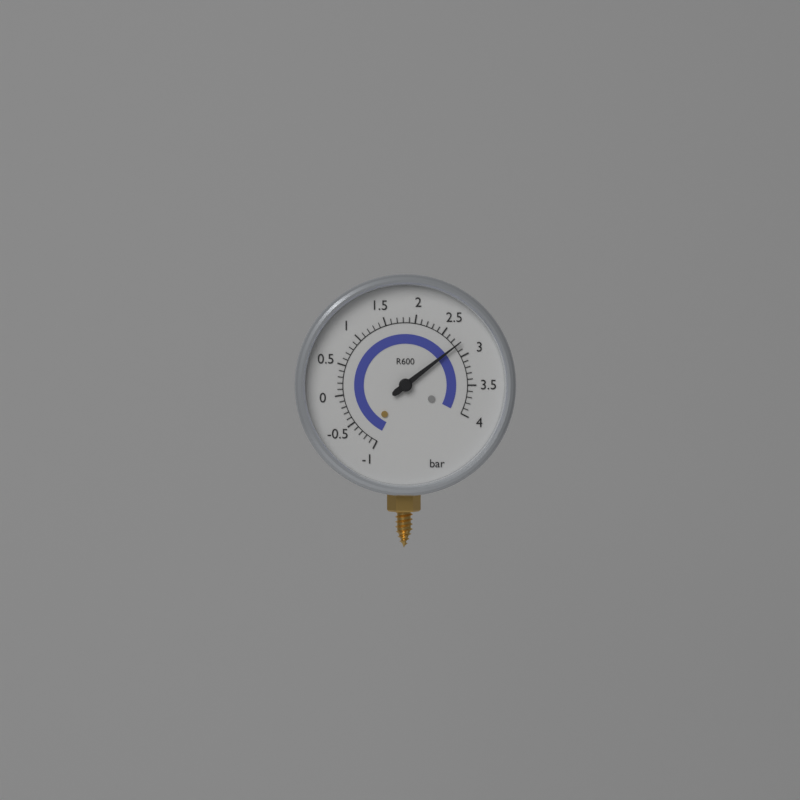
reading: 2.8 bar
